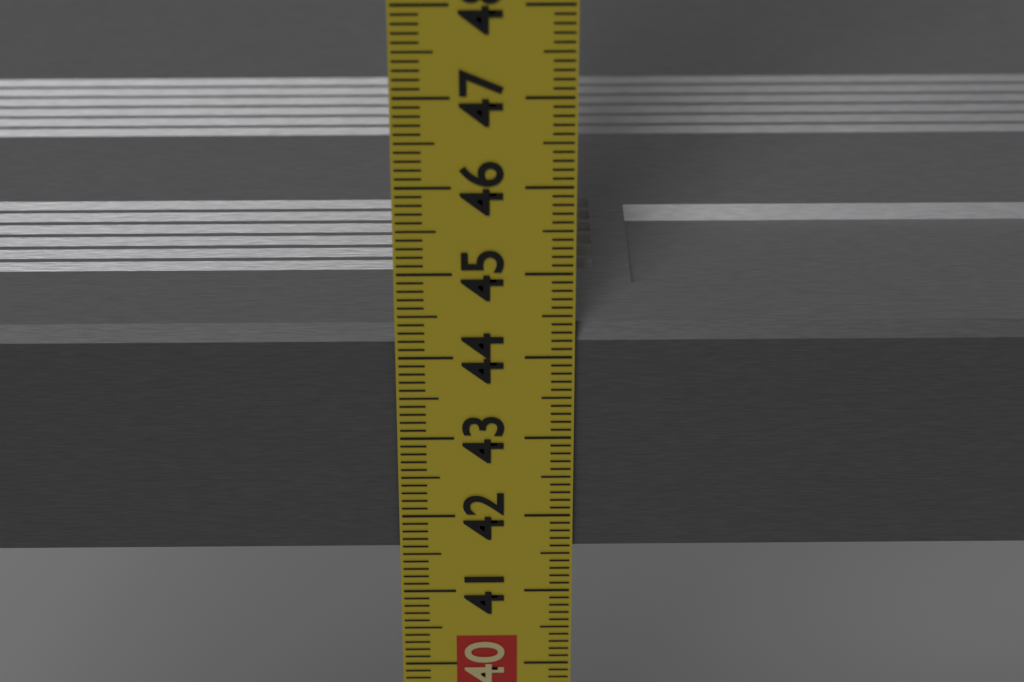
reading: 44.3 cm
